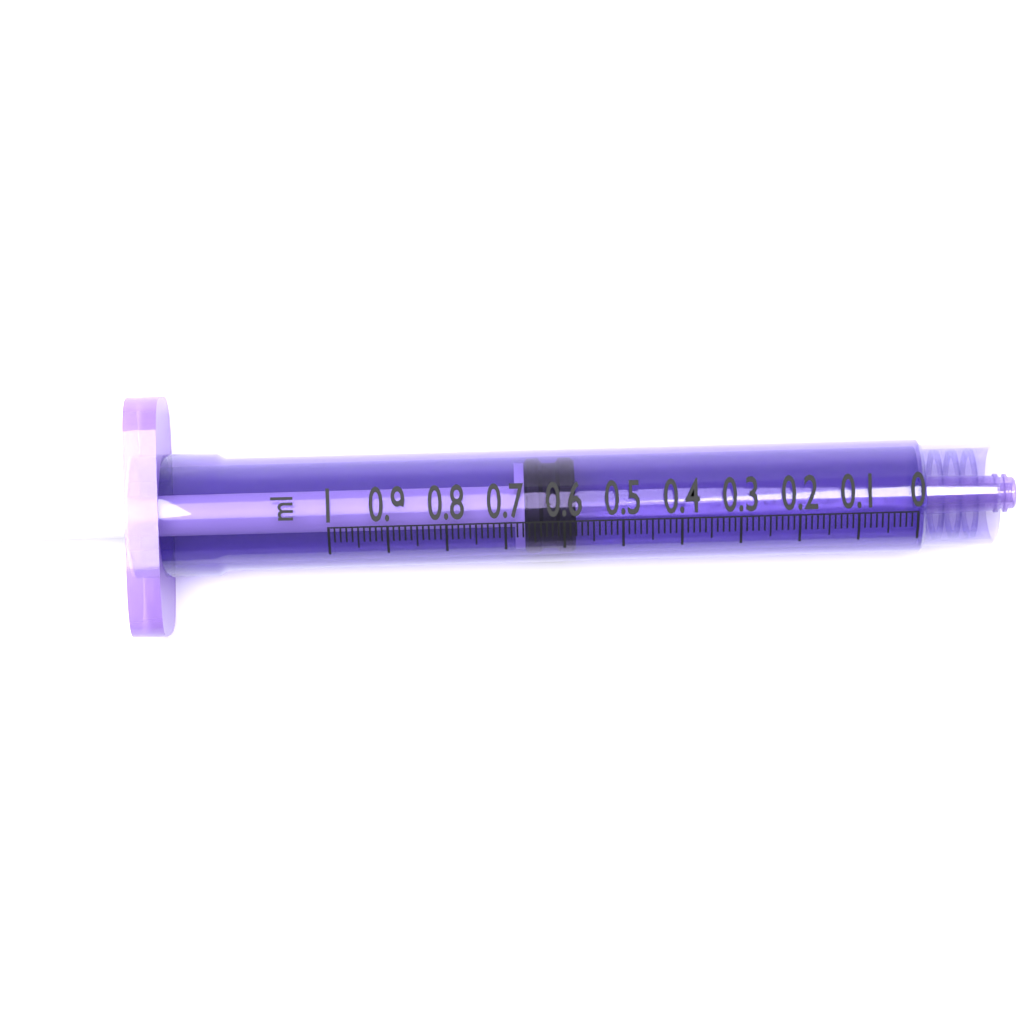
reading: 0.58 ml
